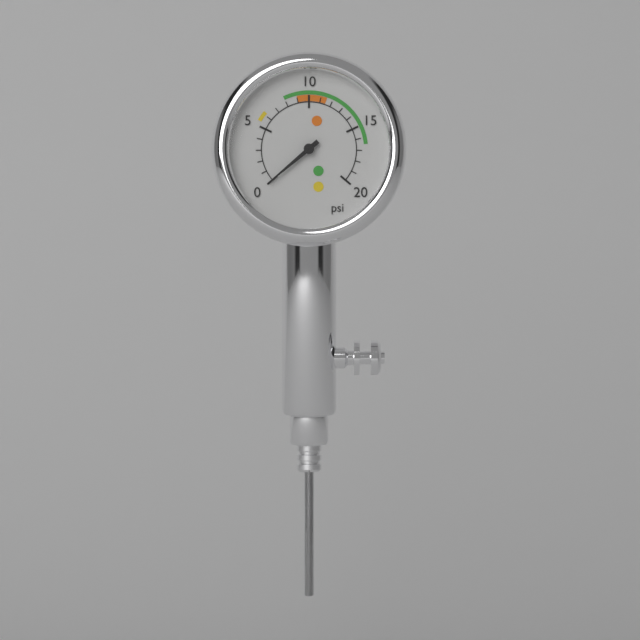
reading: 0 psi
